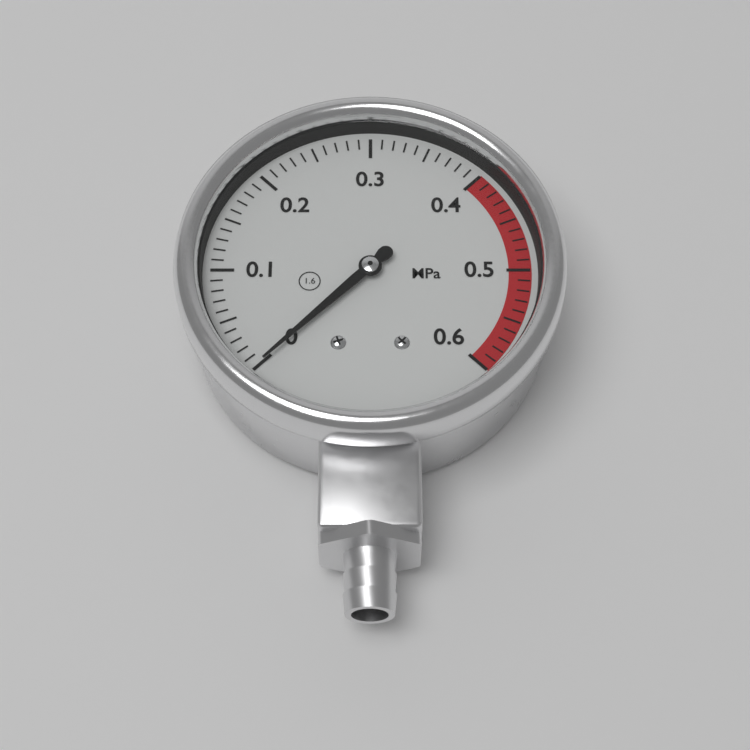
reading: 0.00 MPa
